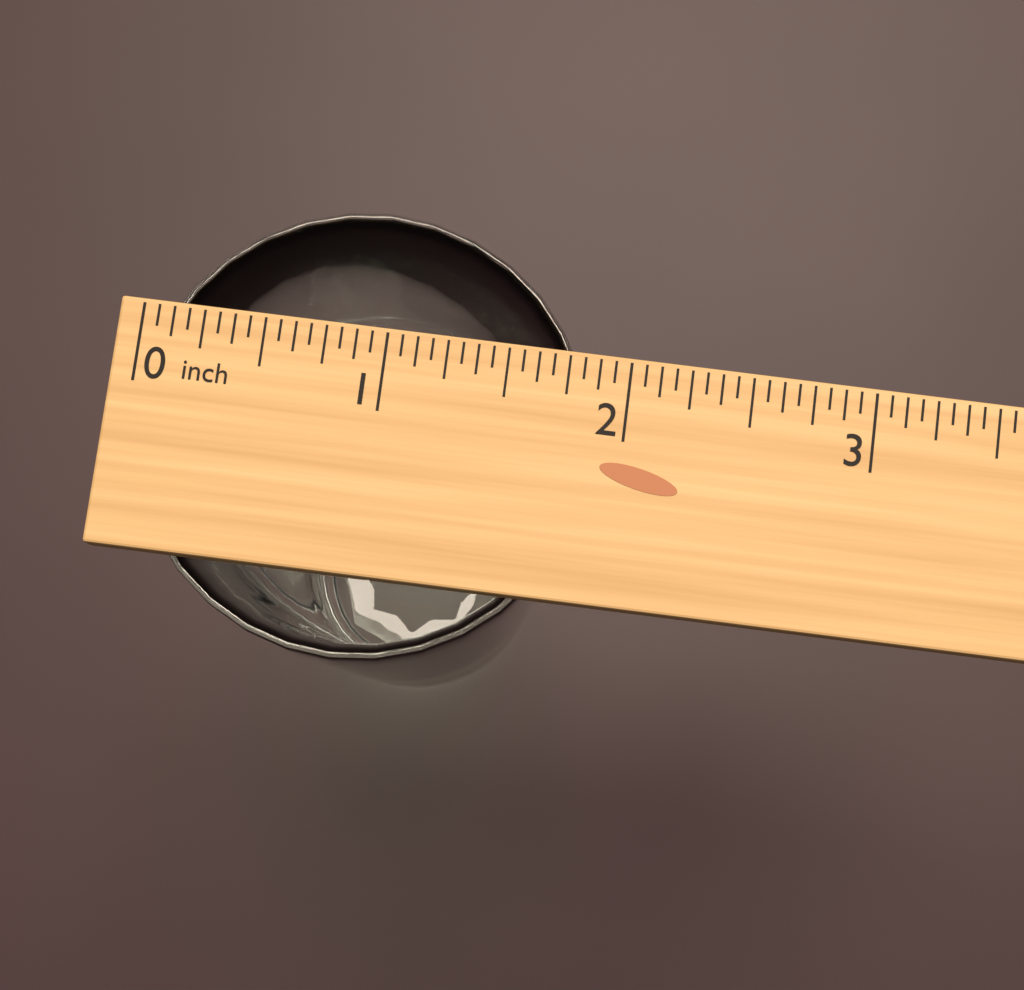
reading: 1.8750 inch
